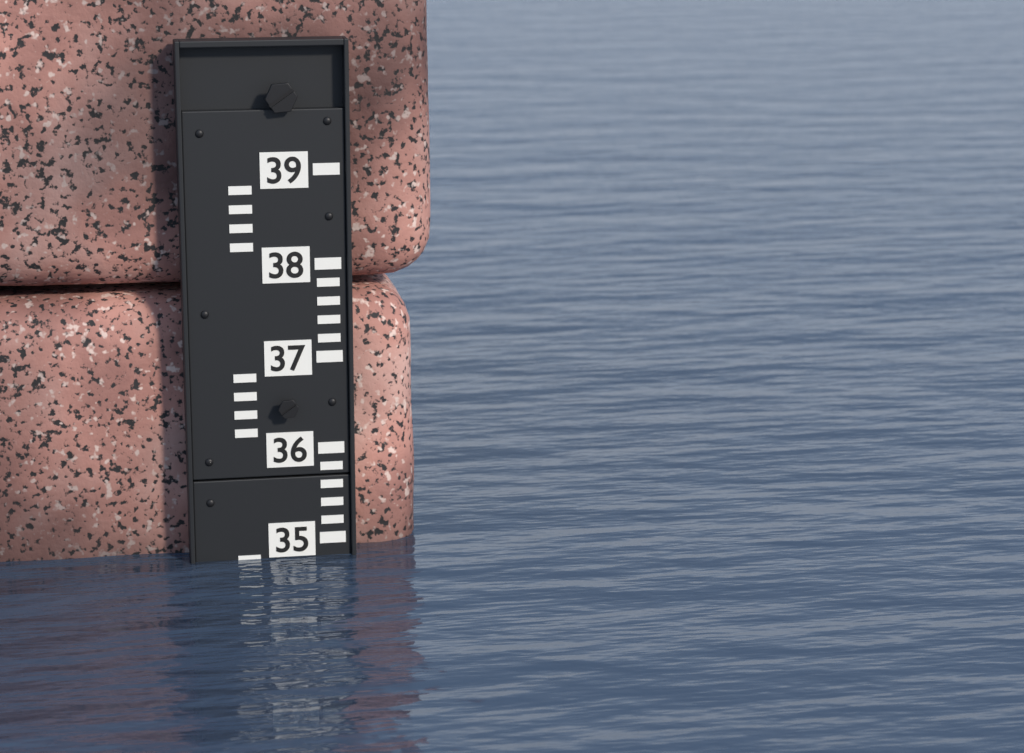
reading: 34.8 (no unit)
